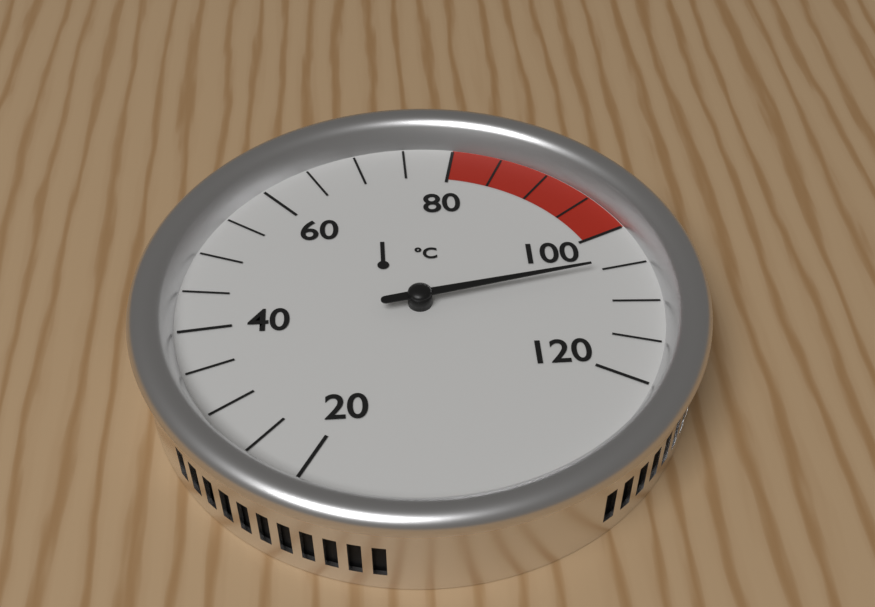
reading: 105 °C
